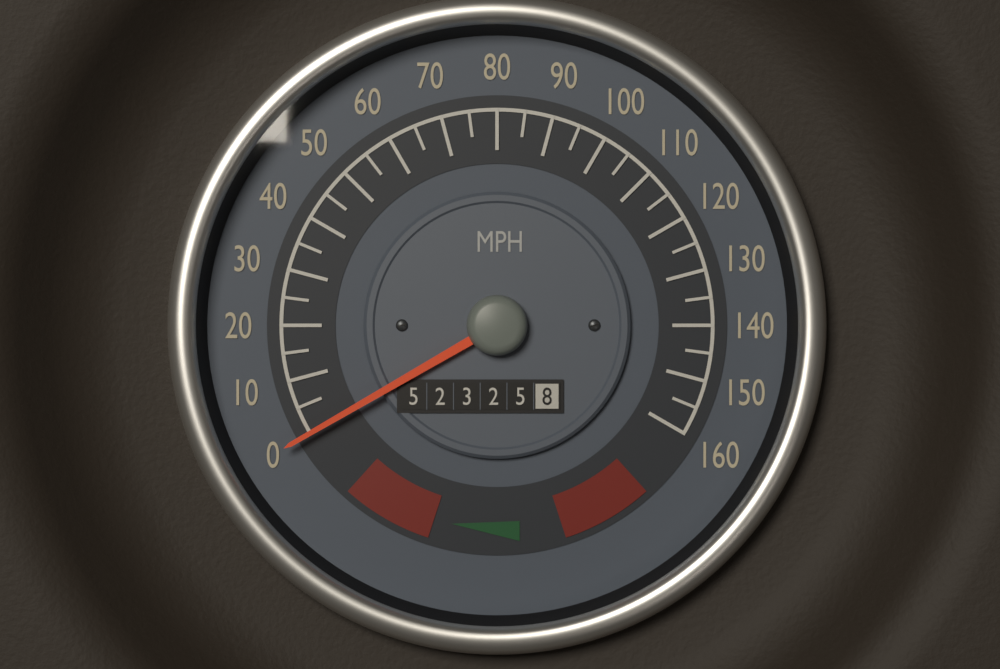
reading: 0 MPH
